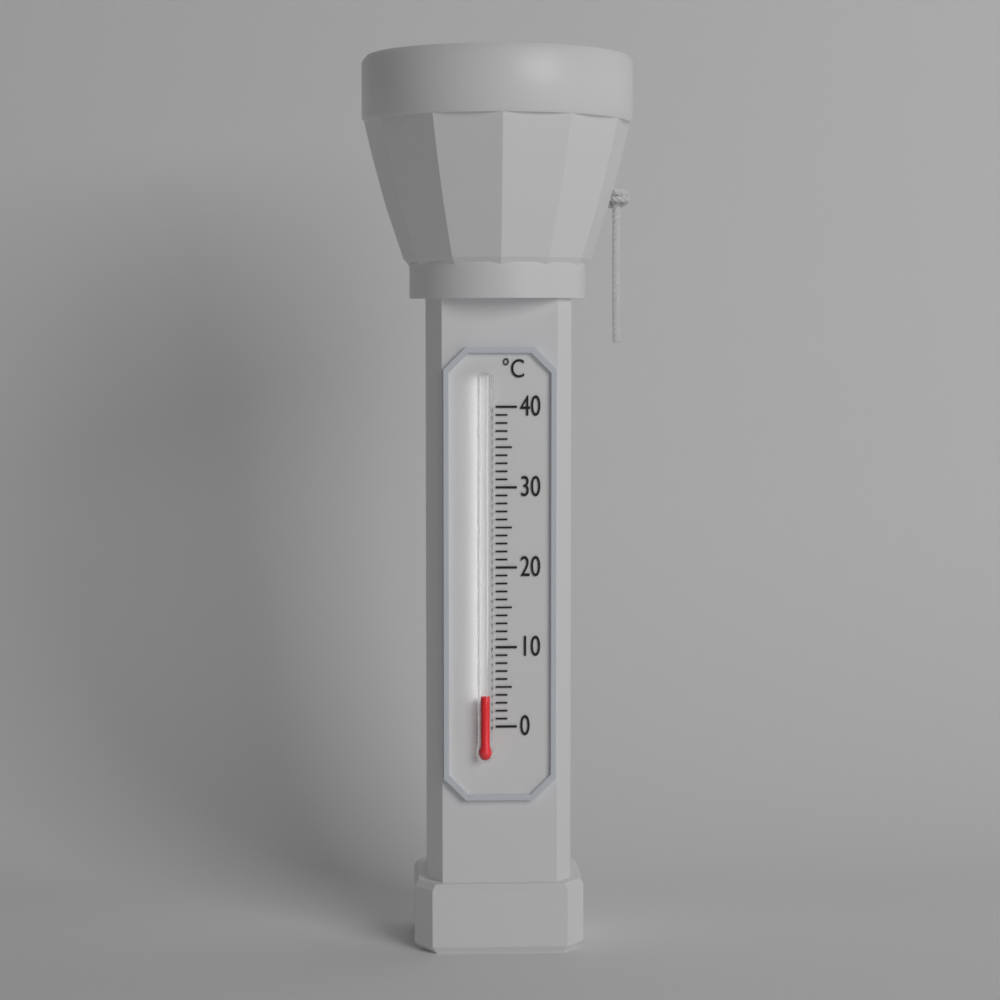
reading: 4 °C
